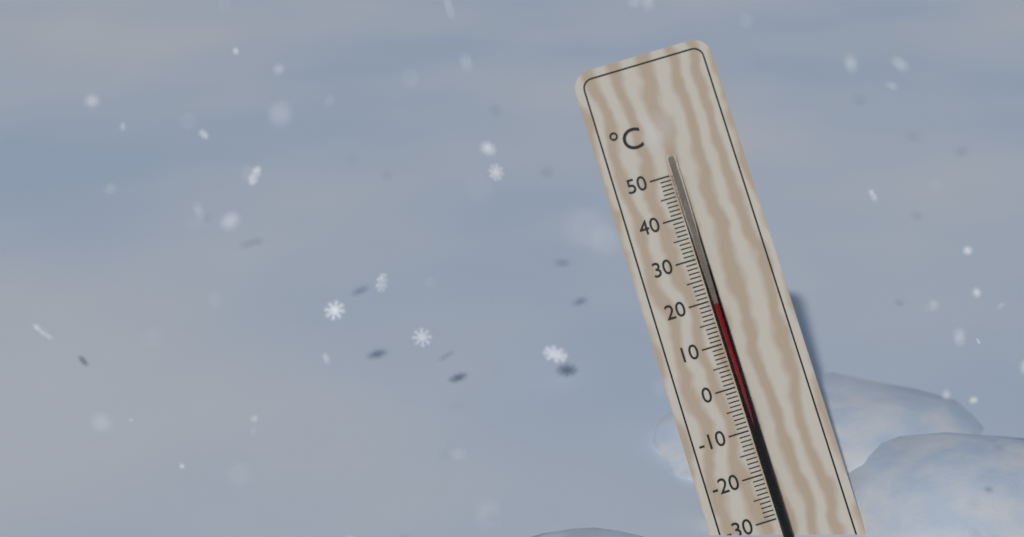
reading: 19 °C
